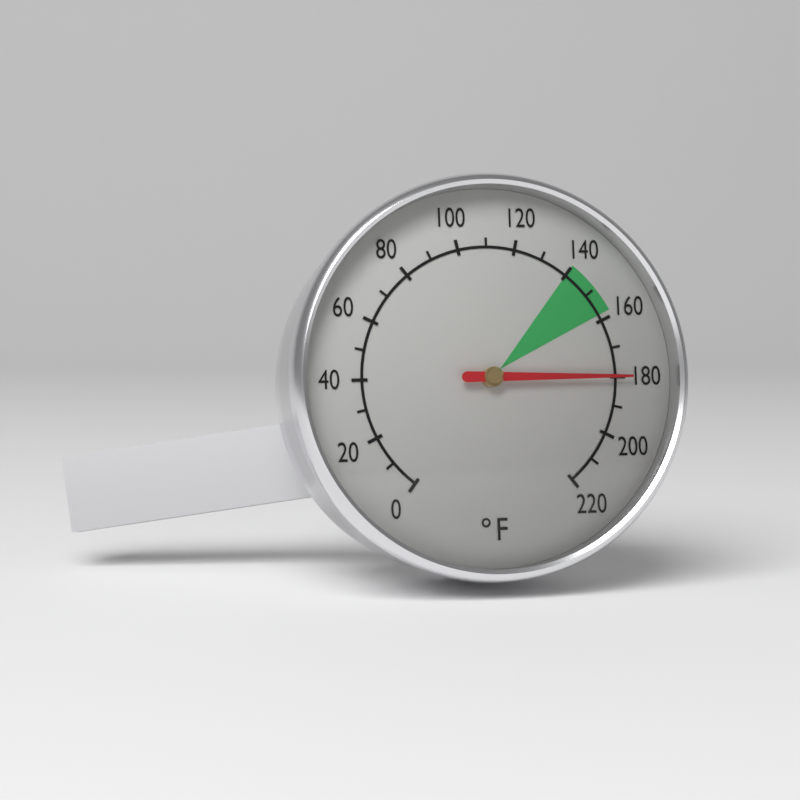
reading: 180 °F
